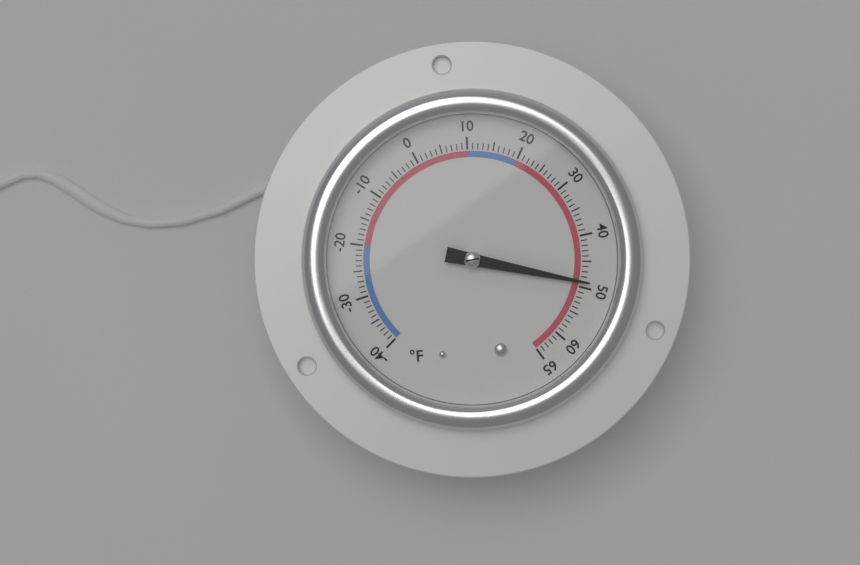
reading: 49 °F
